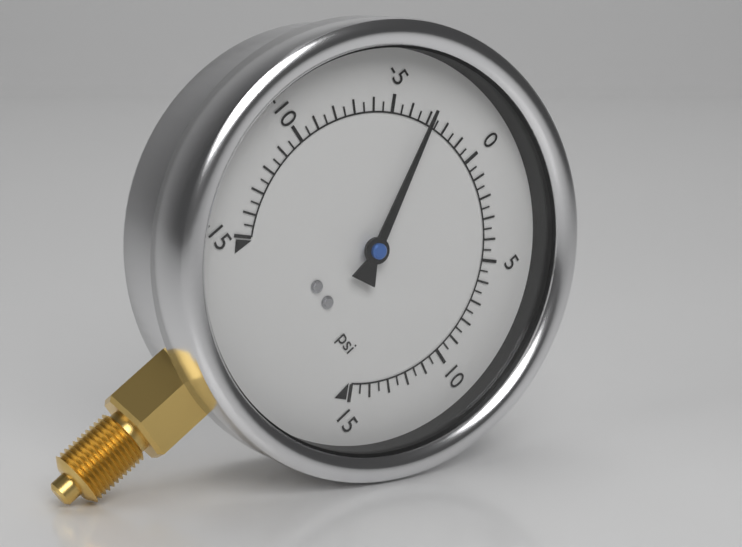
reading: -3.0 psi
